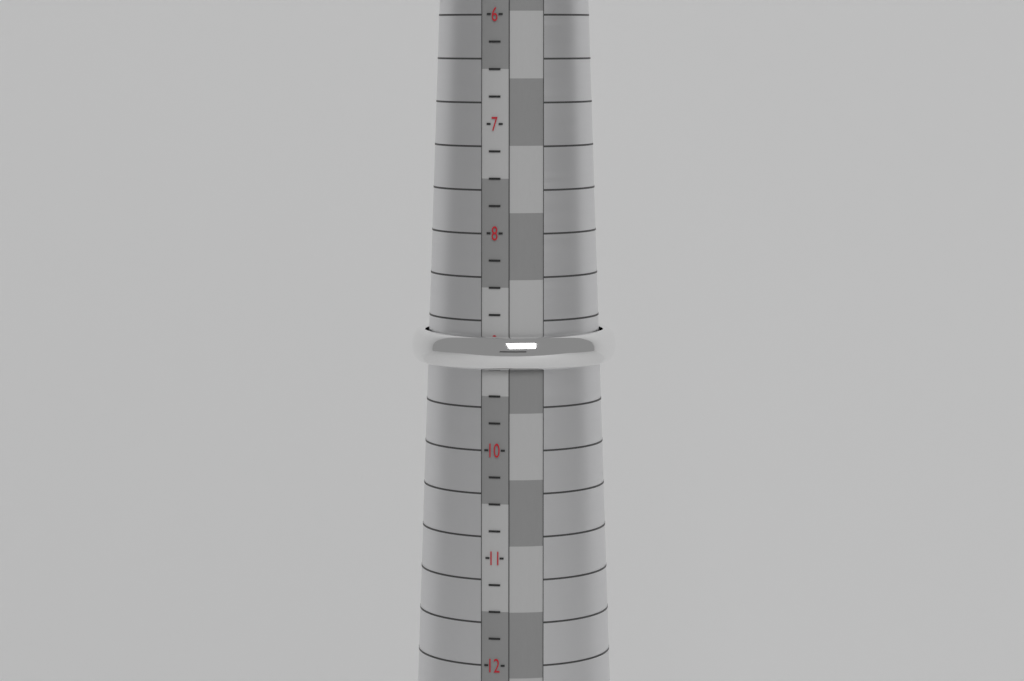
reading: 9.25 (no unit)
